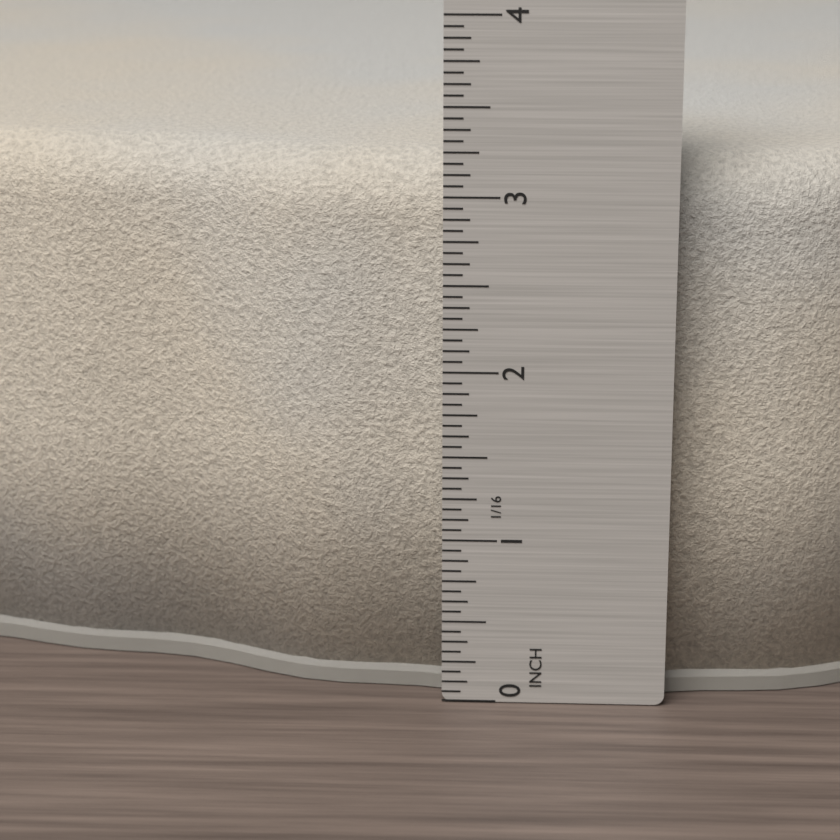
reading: 3.1875 in
